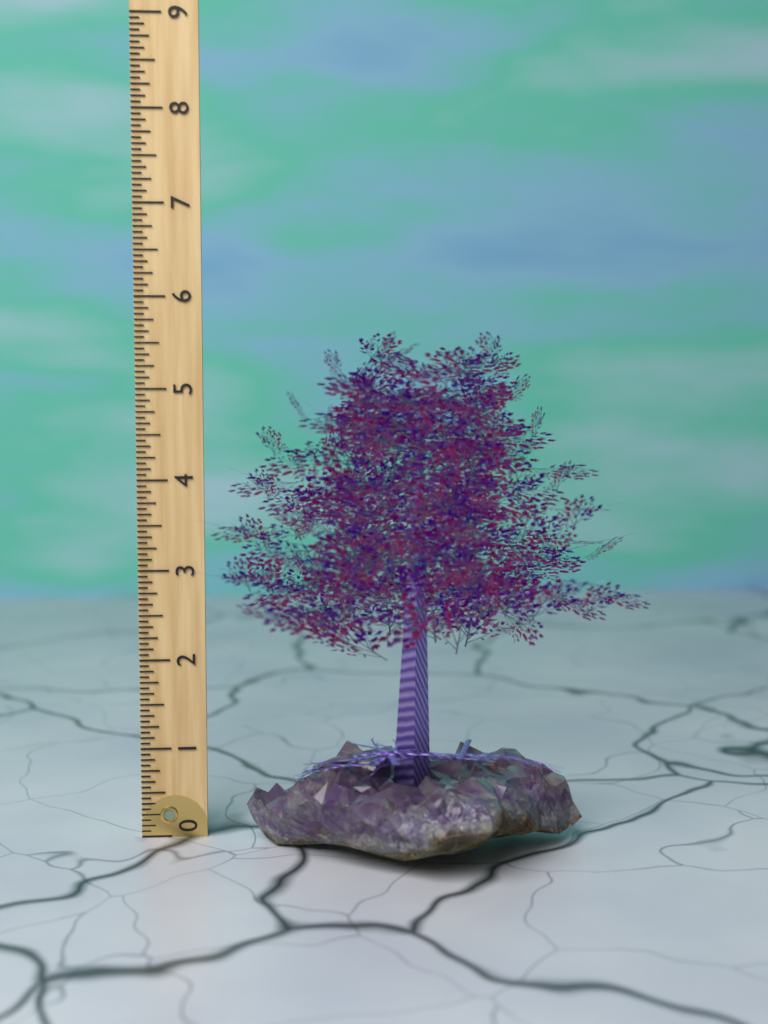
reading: 5.6250 (no unit)
